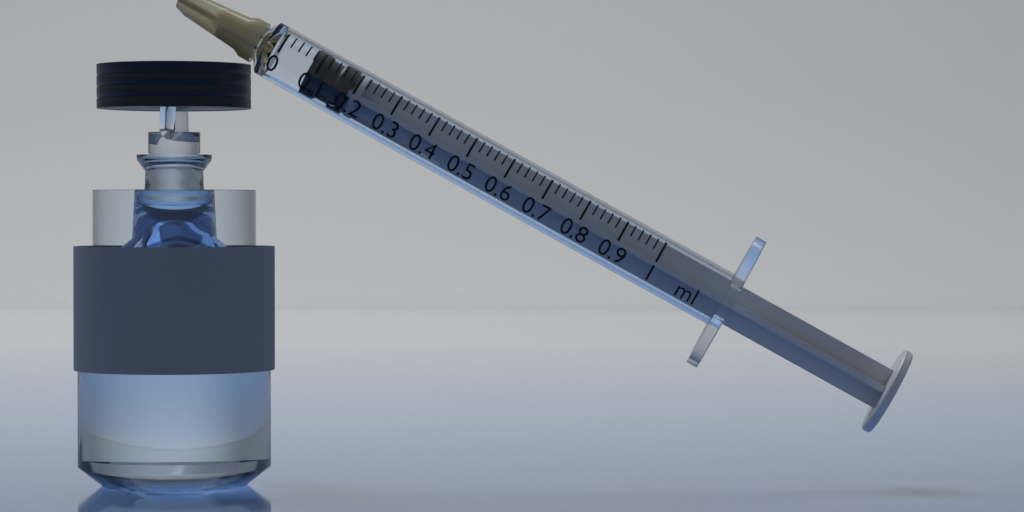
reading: 0.08 ml
